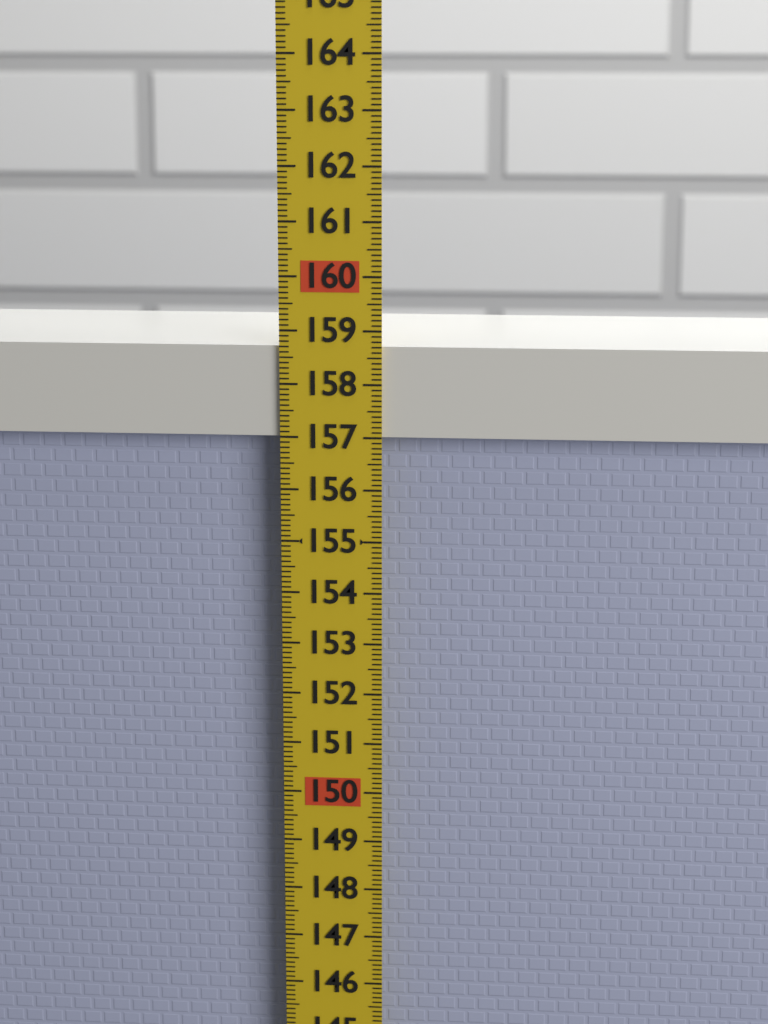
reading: 158.7 (no unit)
